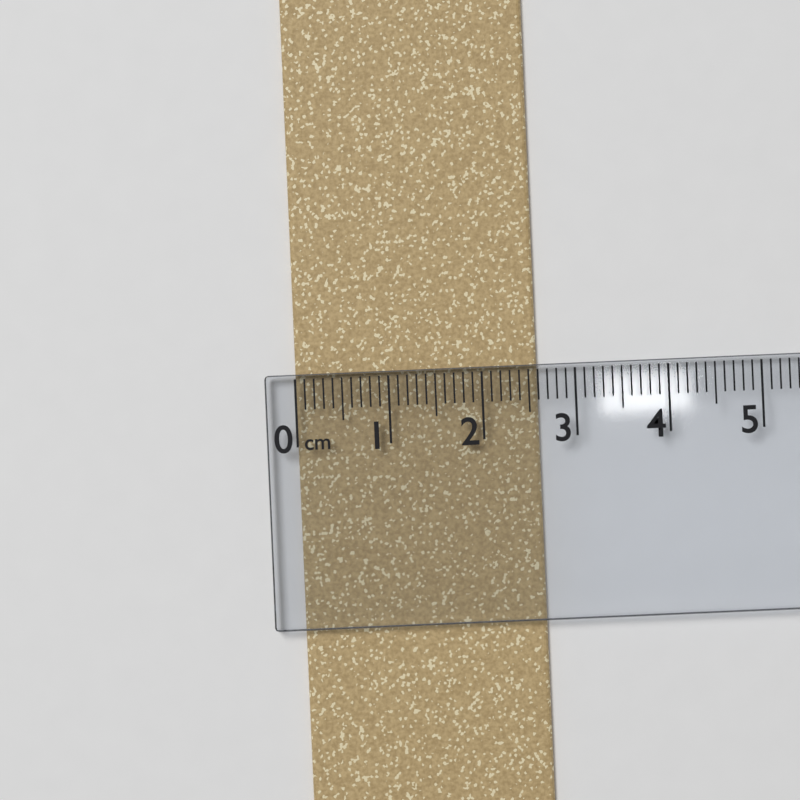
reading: 2.6 cm
